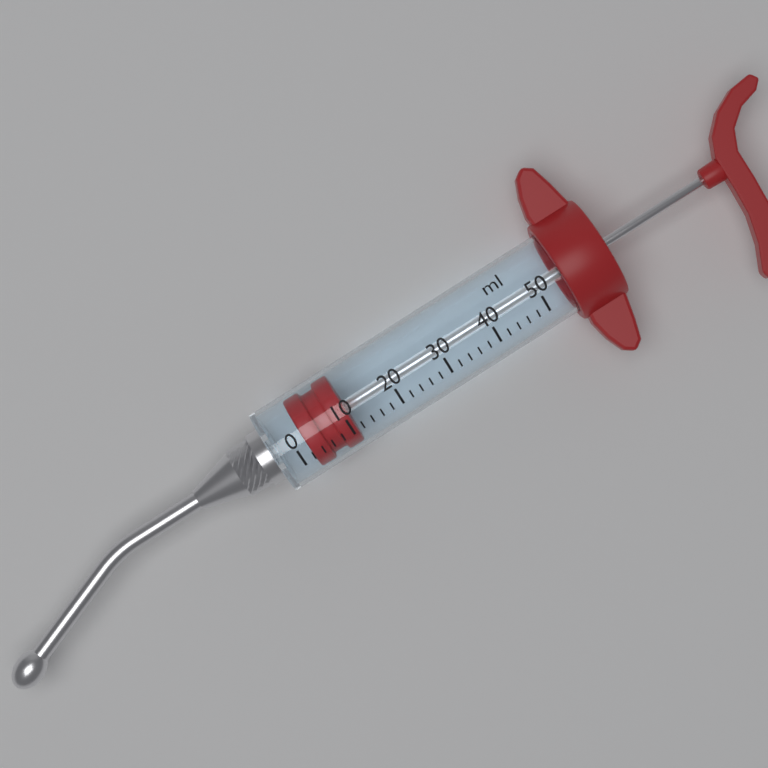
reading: 2 ml
